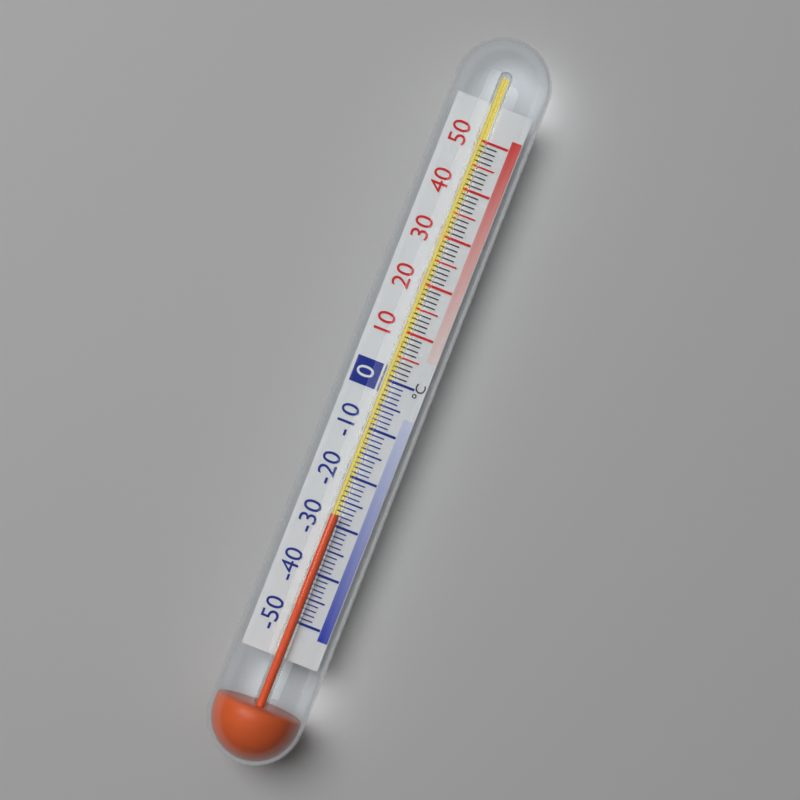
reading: -28 °C
